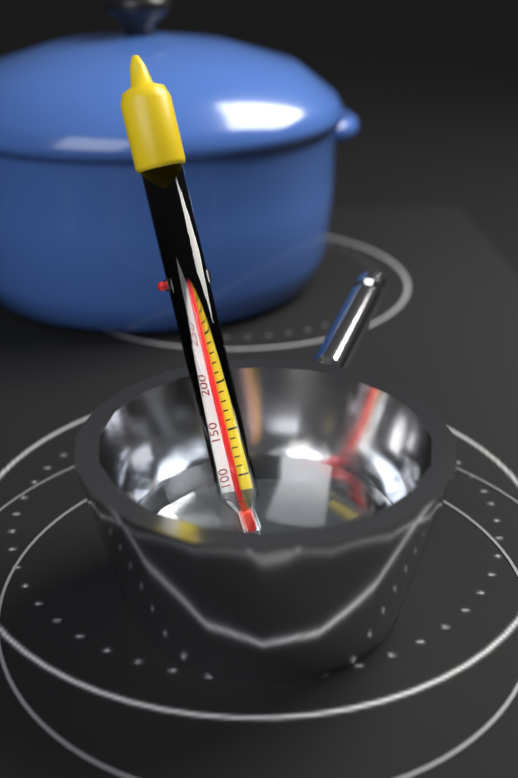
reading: 310 °F
